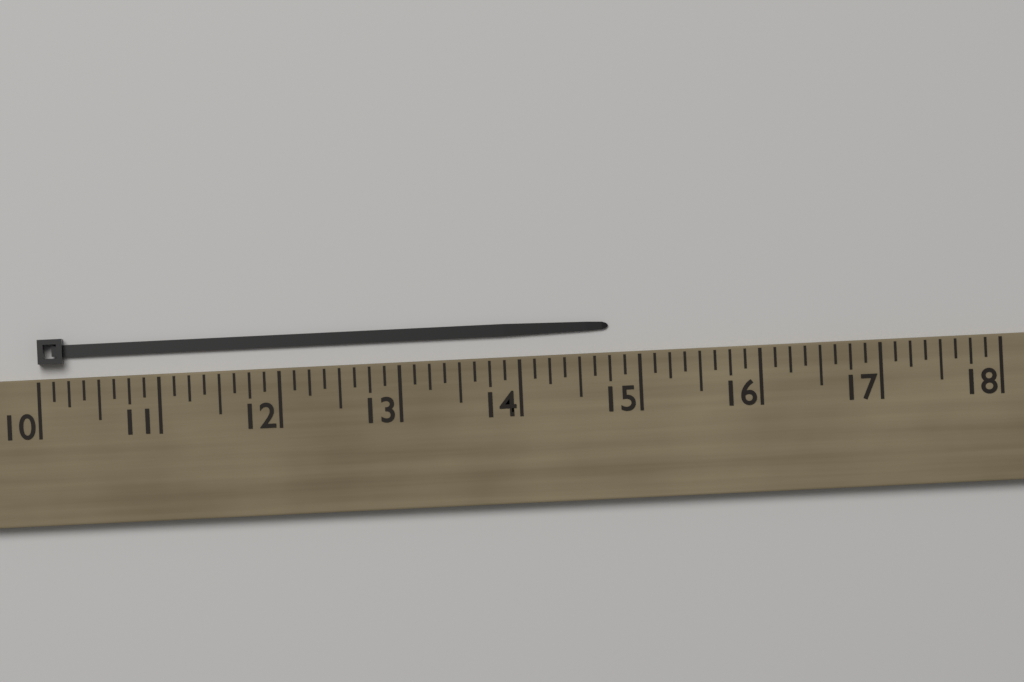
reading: 14.750 (no unit)
